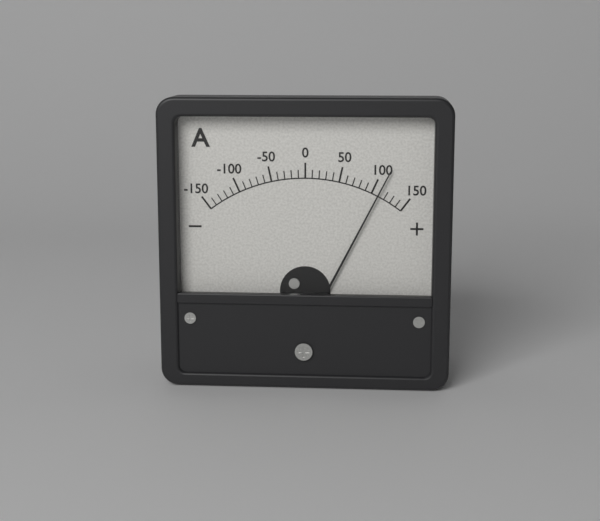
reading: 110 A
